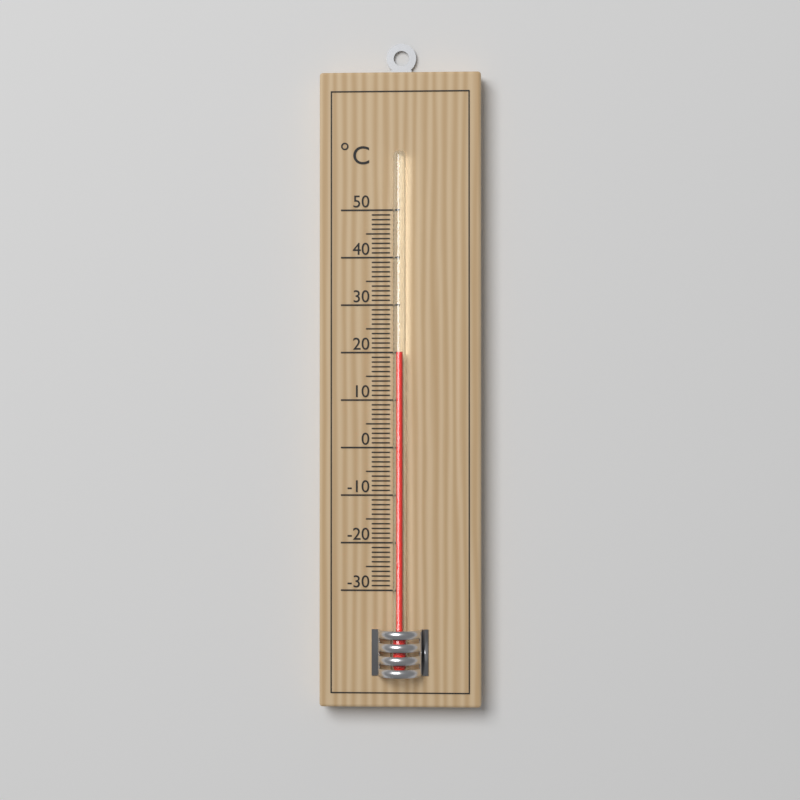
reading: 20 °C
